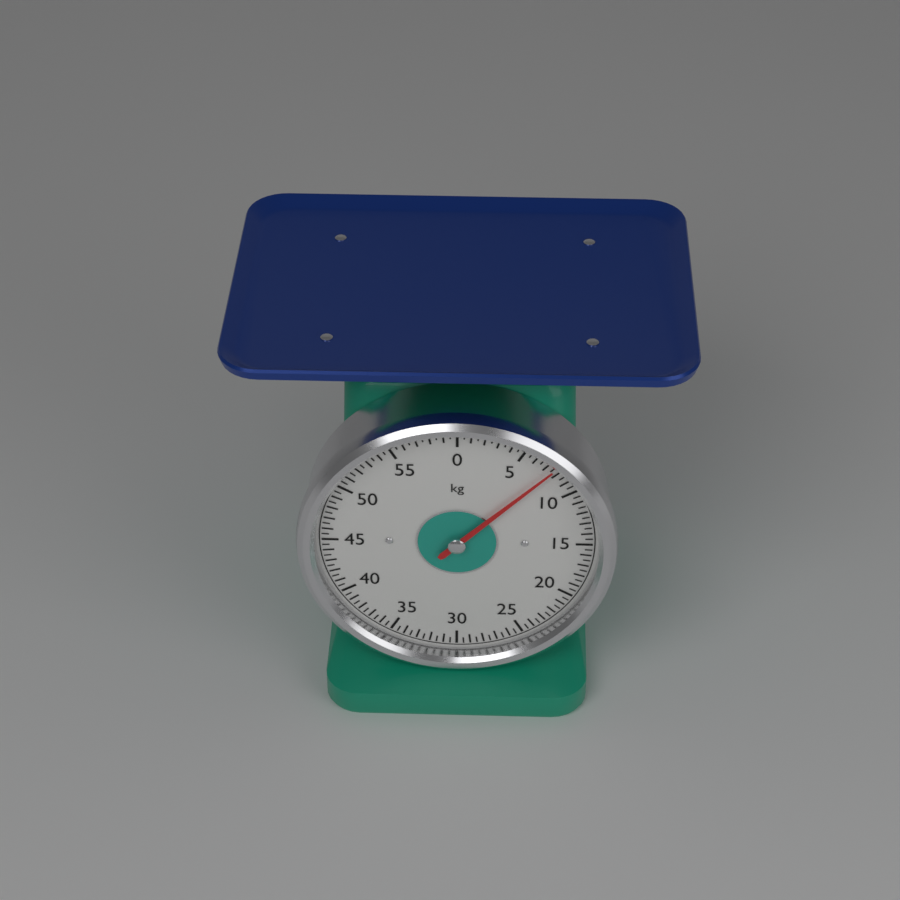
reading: 7.5 kg
